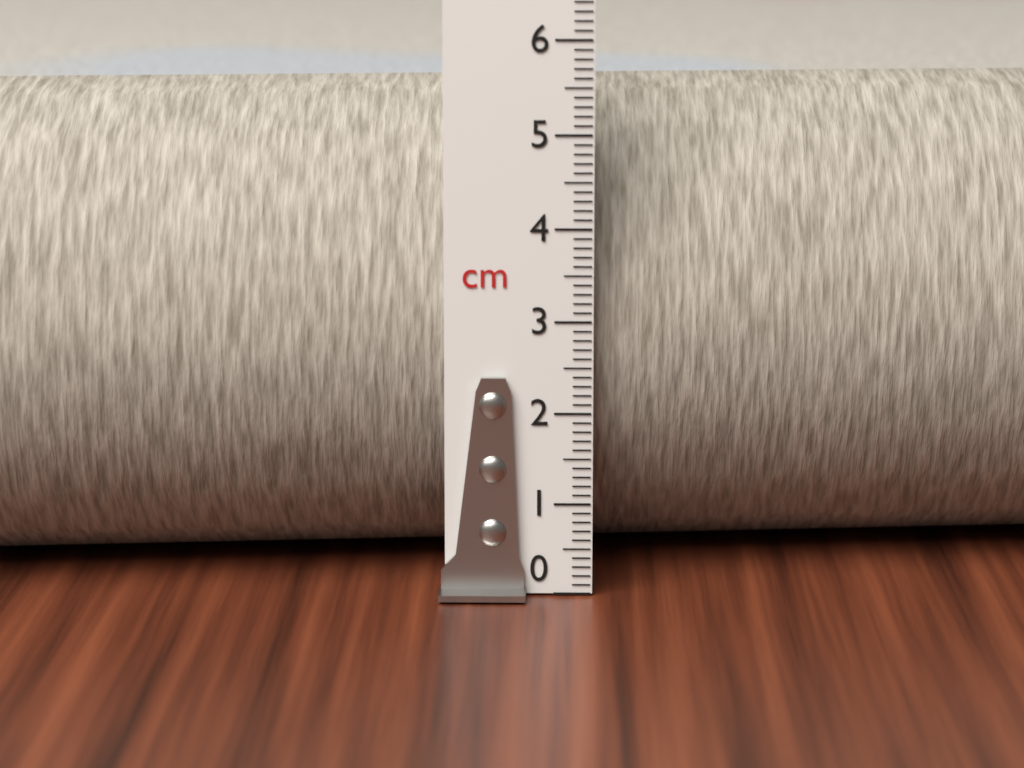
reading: 5.4 cm
